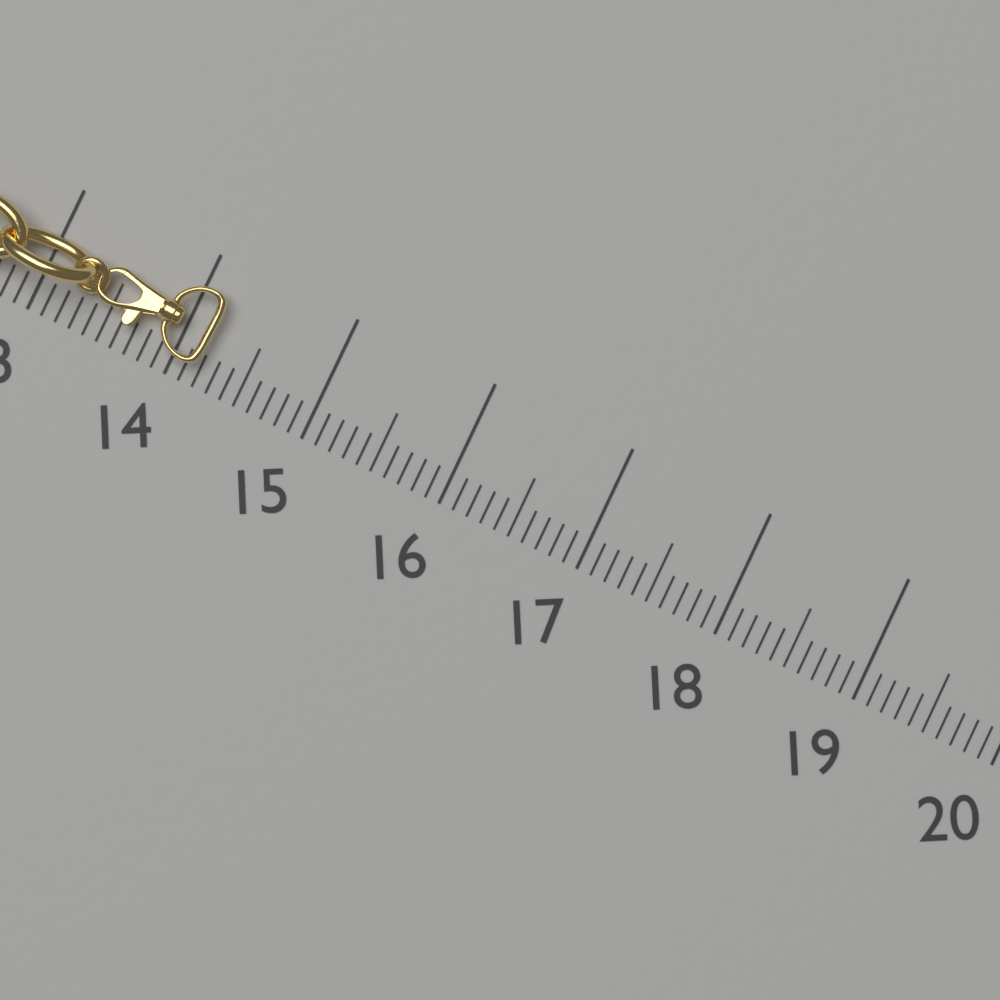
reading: 14.2 (no unit)
